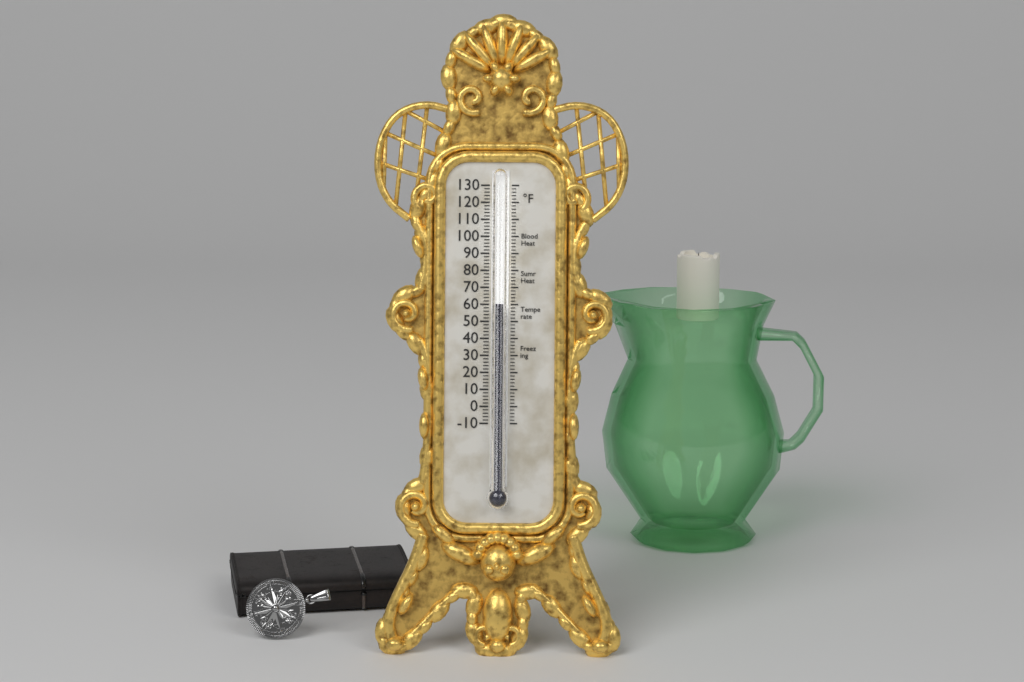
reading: 60 °F
